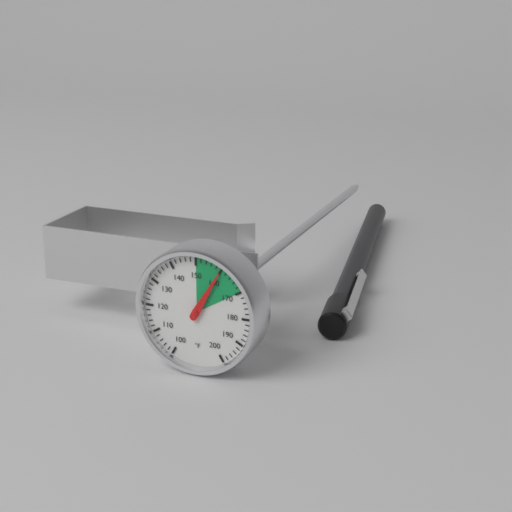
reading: 160 °F
